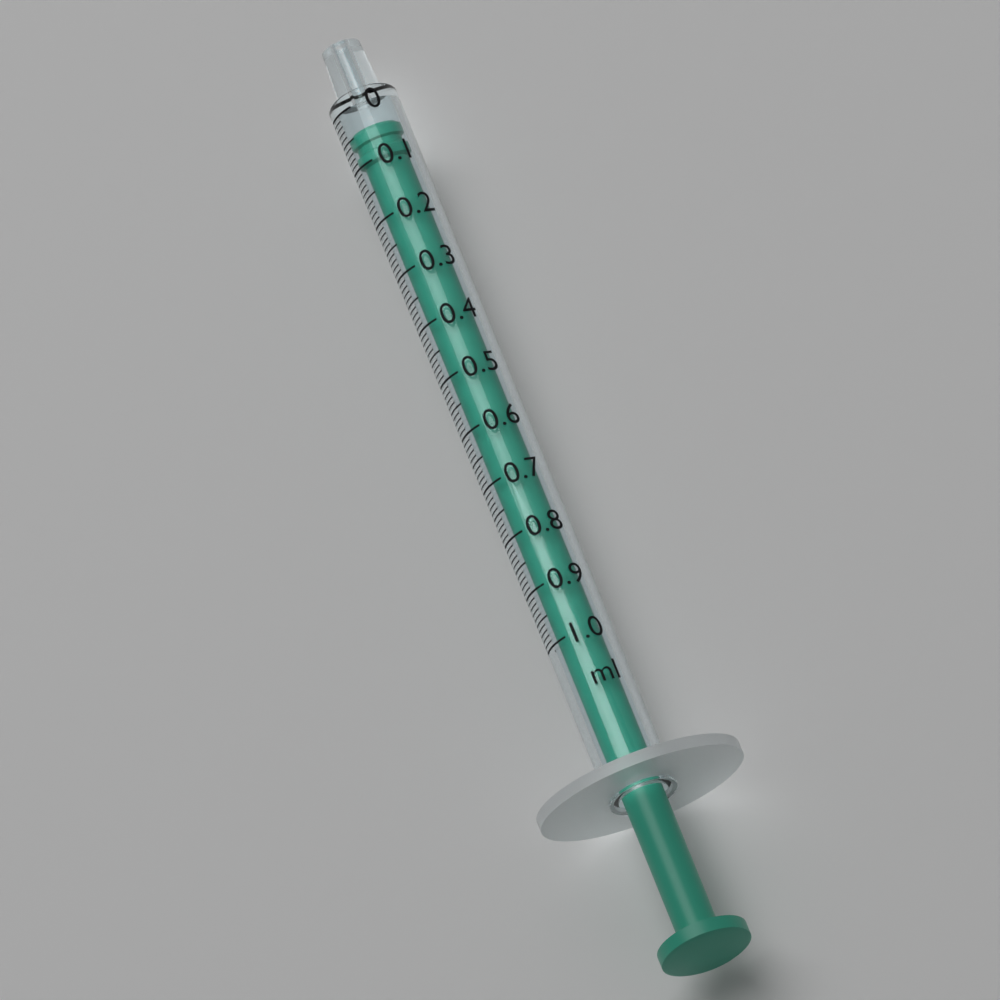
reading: 0.04 ml
